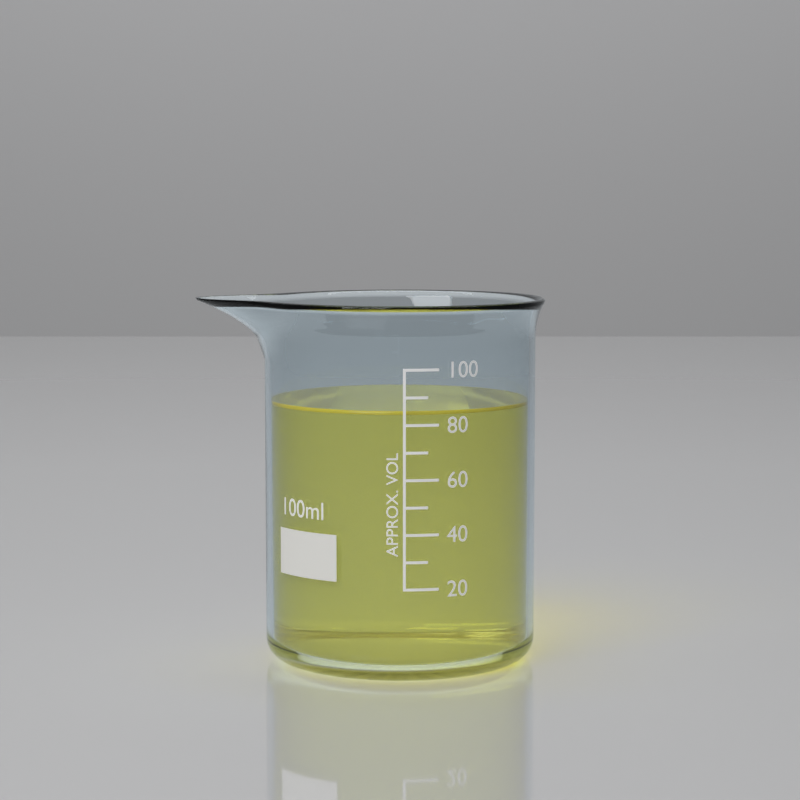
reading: 85 ml
